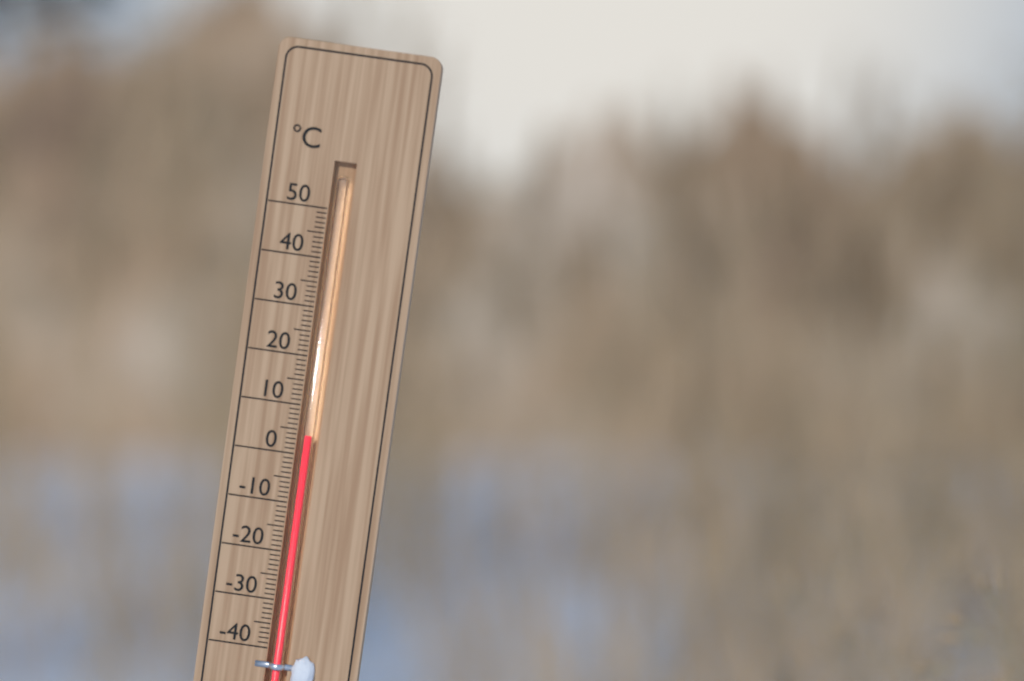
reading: 4 °C
